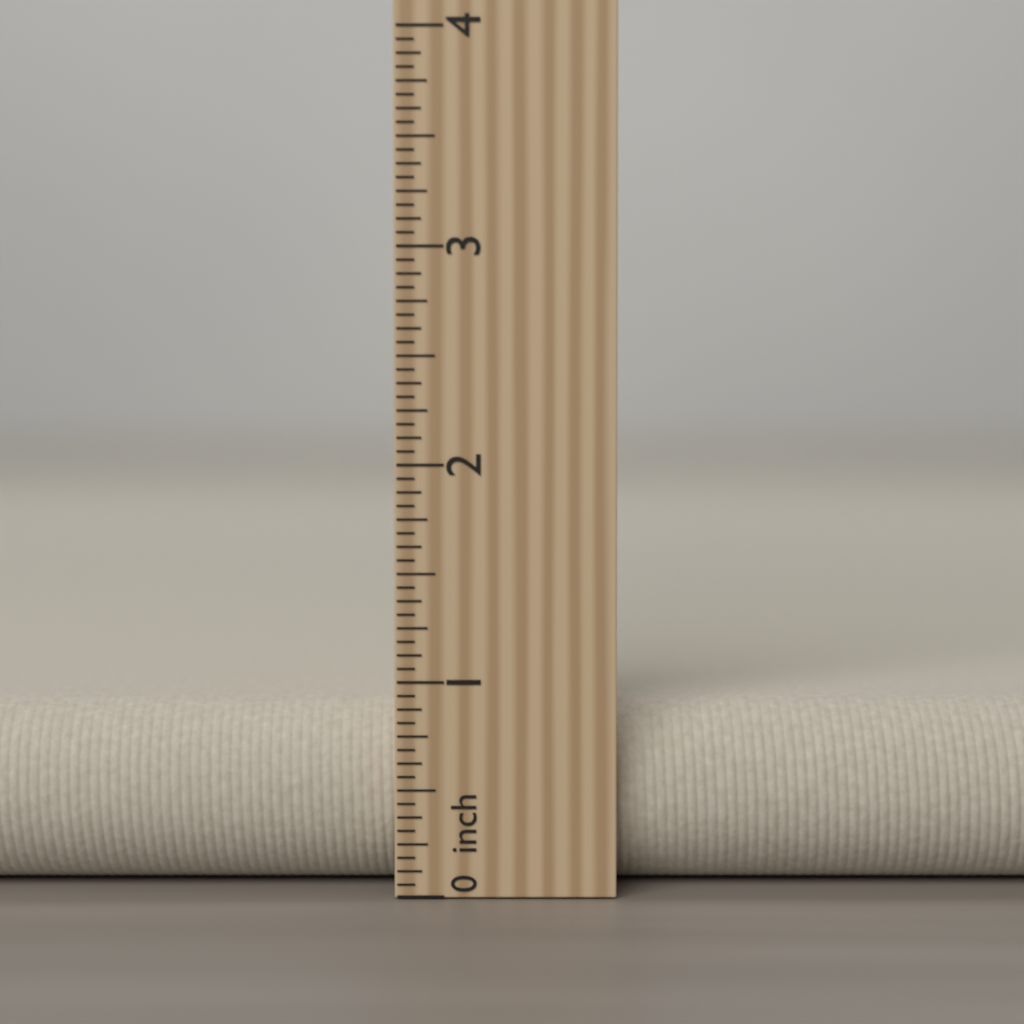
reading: 0.8750 inch
